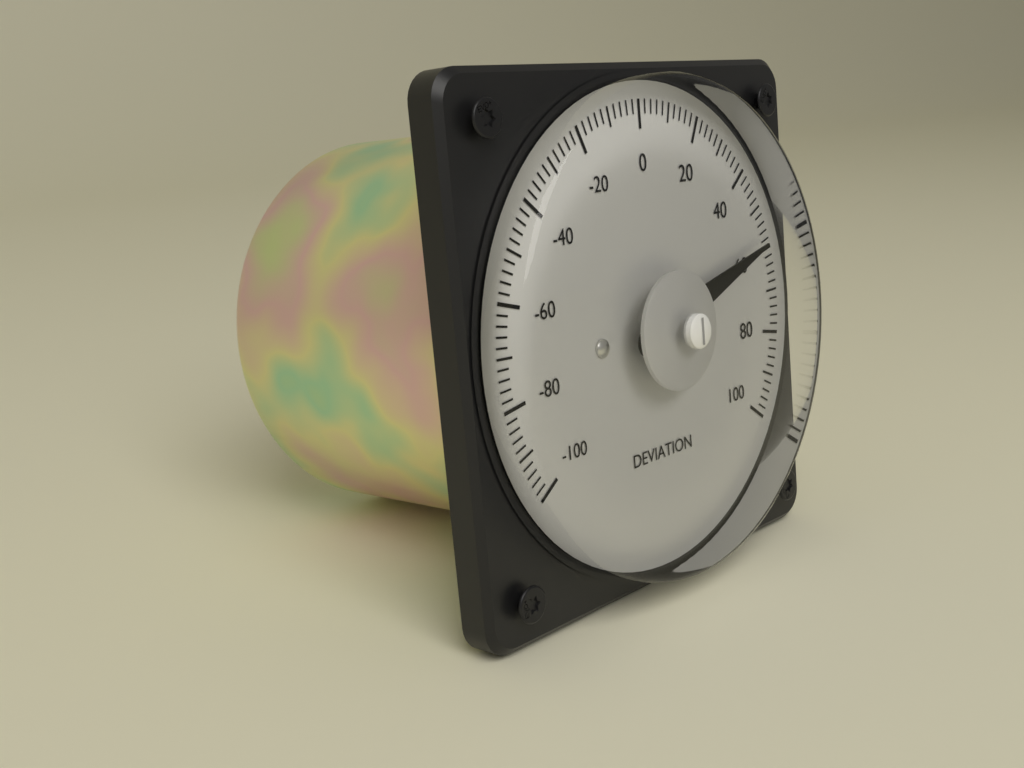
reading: 58 (no unit)
